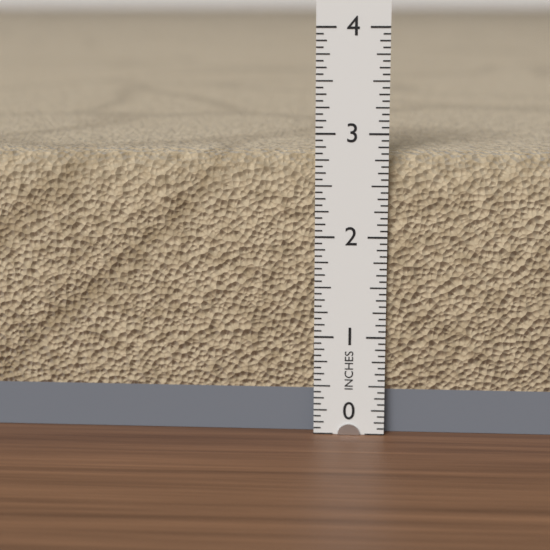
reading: 2.8125 in
